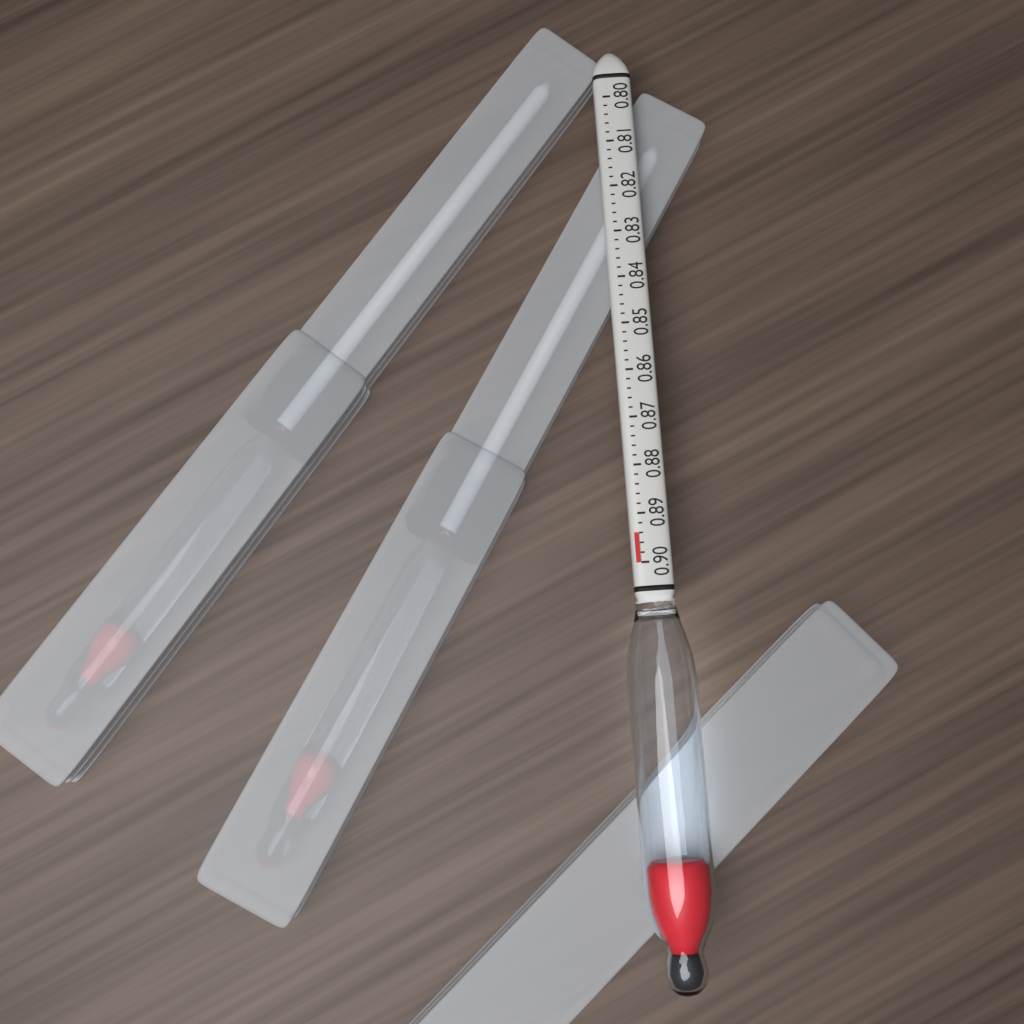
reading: 0.894 (no unit)
